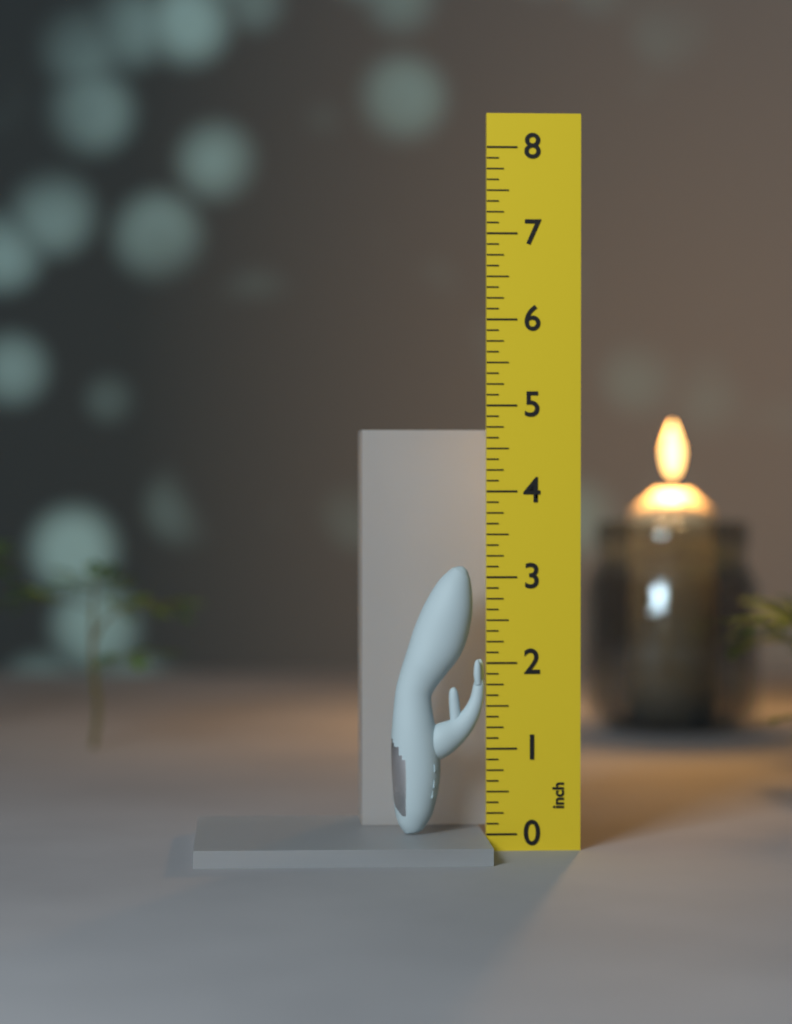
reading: 3.125 inch
